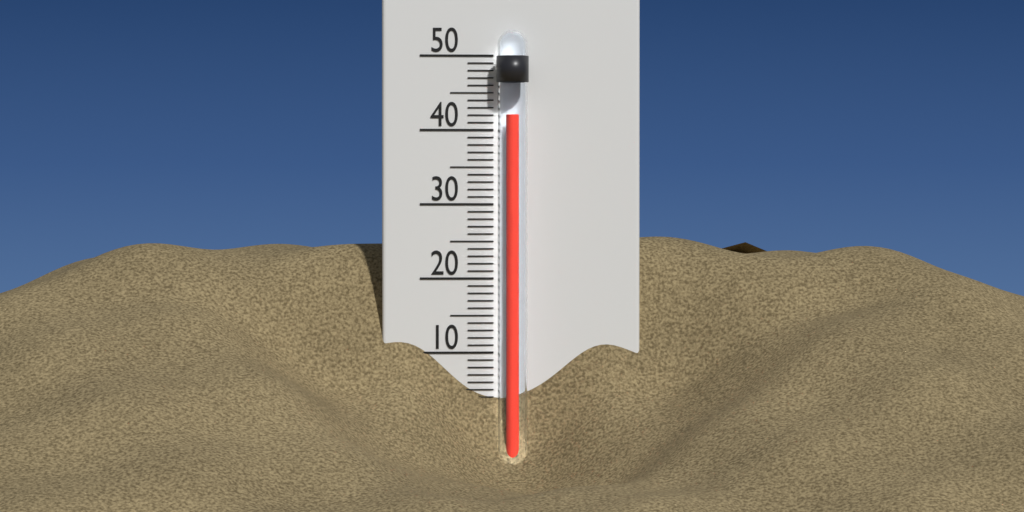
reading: 42 °C
